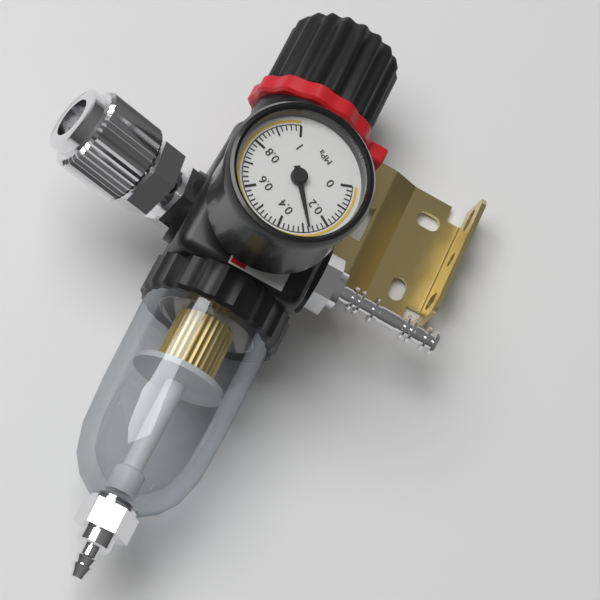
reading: 0.28 MPa
